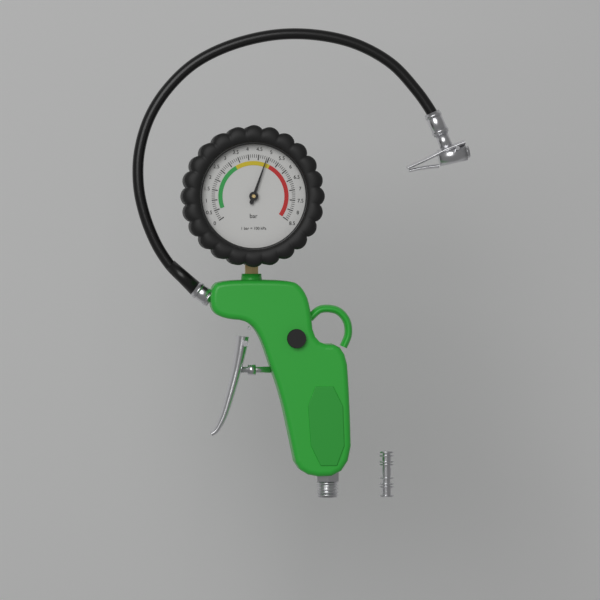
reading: 4.9 bar
